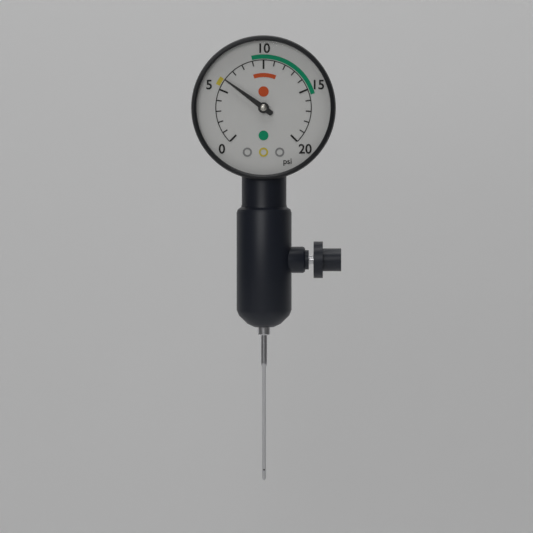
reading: 6 psi
